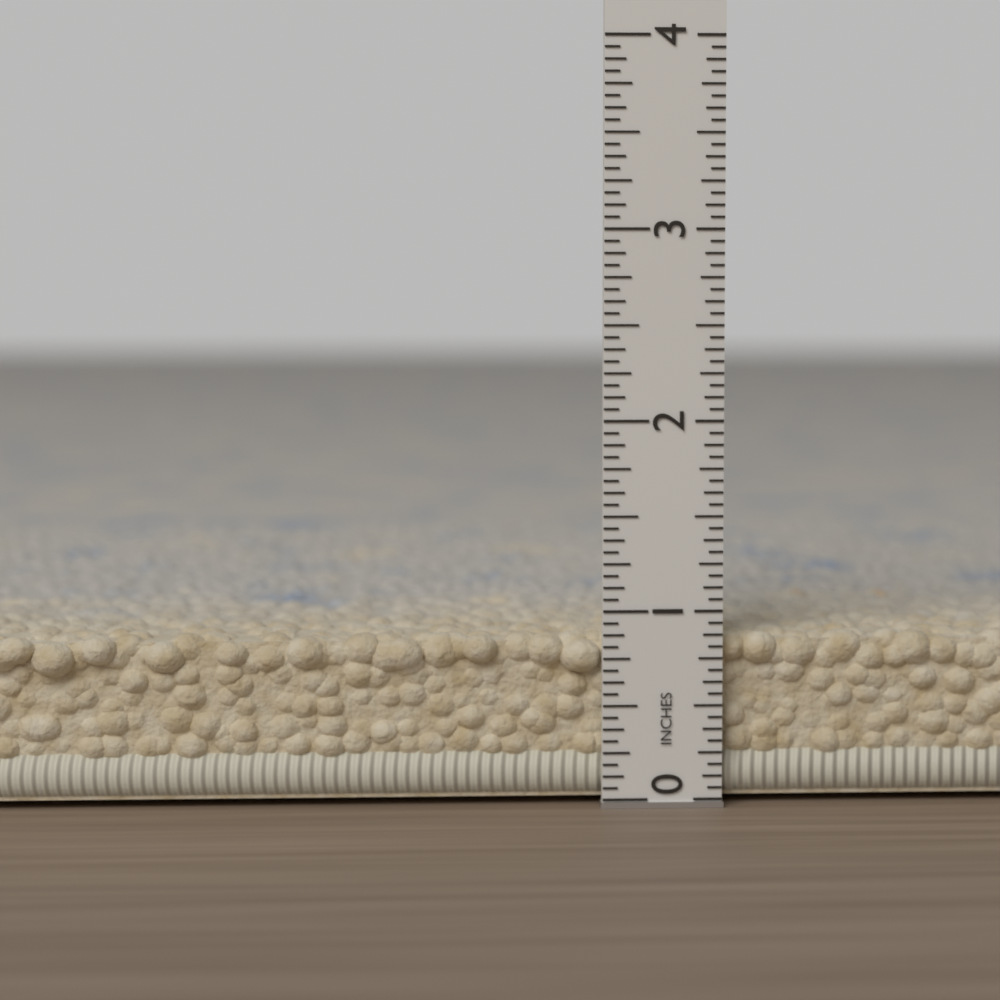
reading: 0.8750 in
